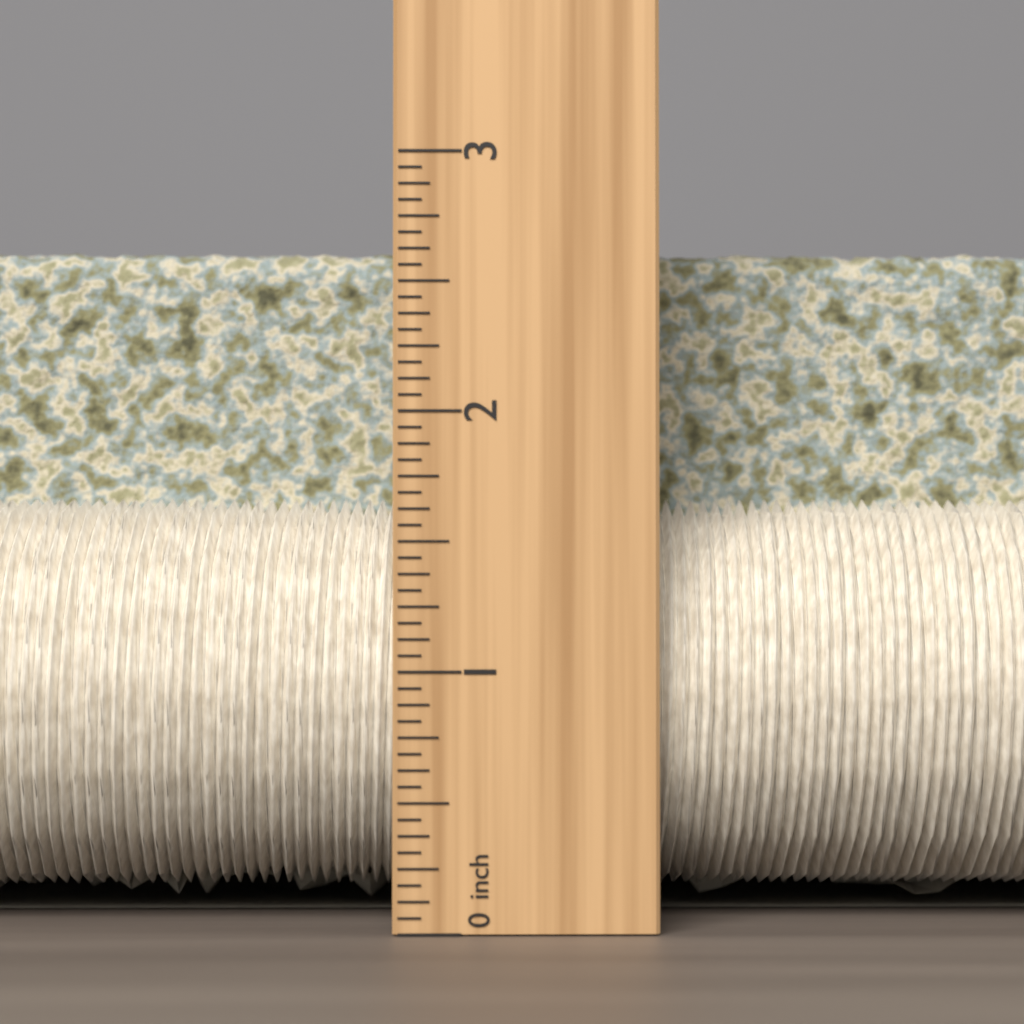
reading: 2.7500 inch
